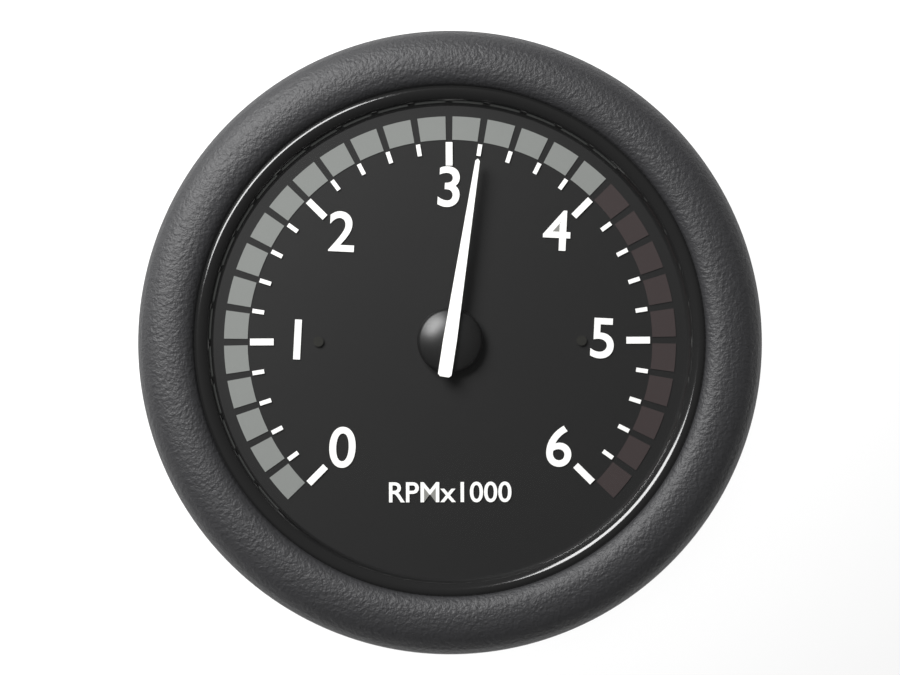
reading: 3200 RPM
